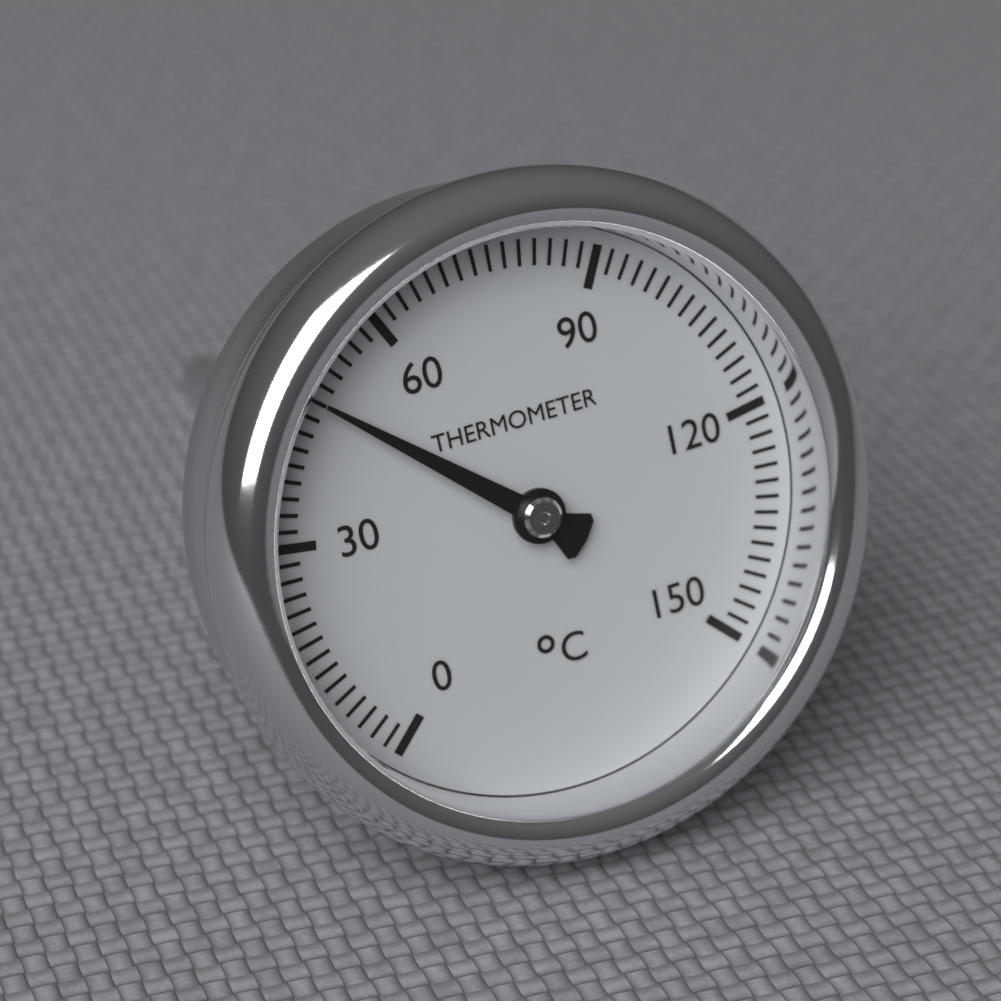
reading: 48 °C
